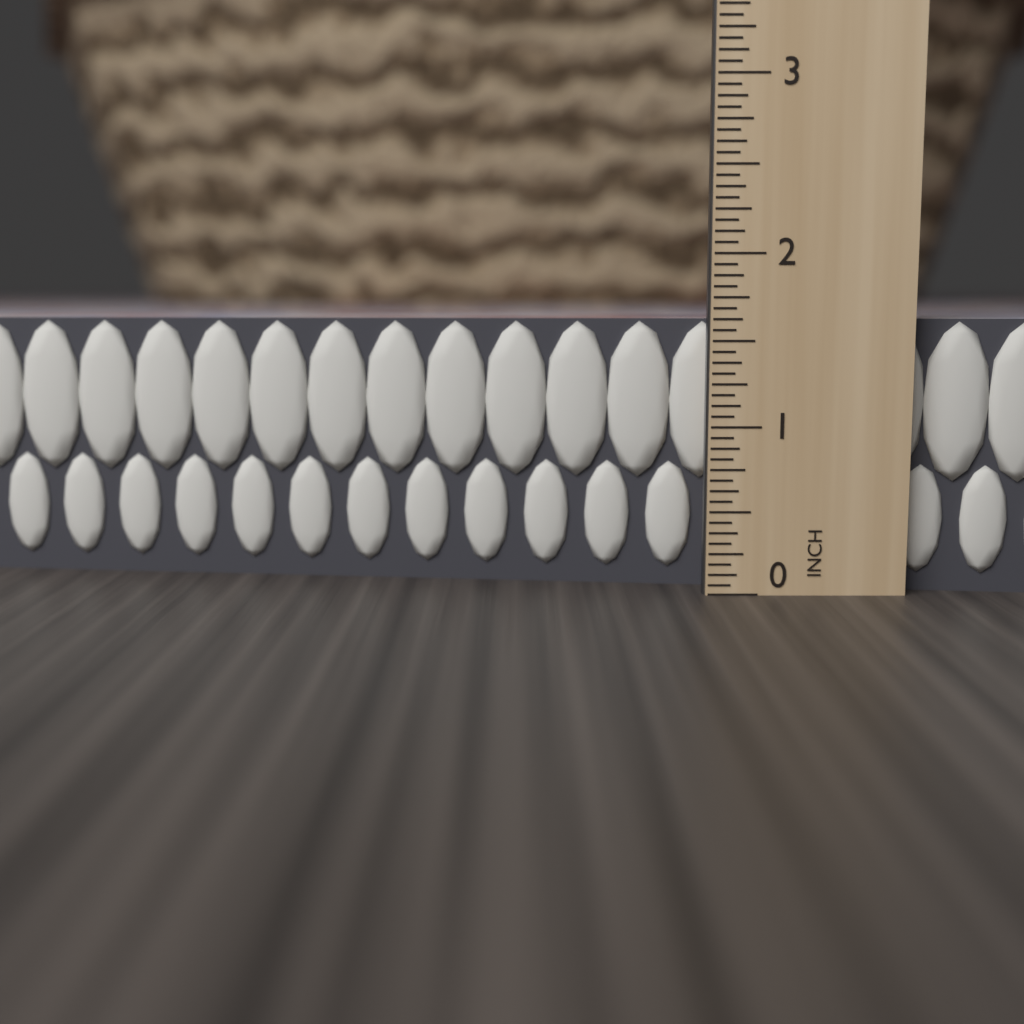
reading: 1.6250 in
